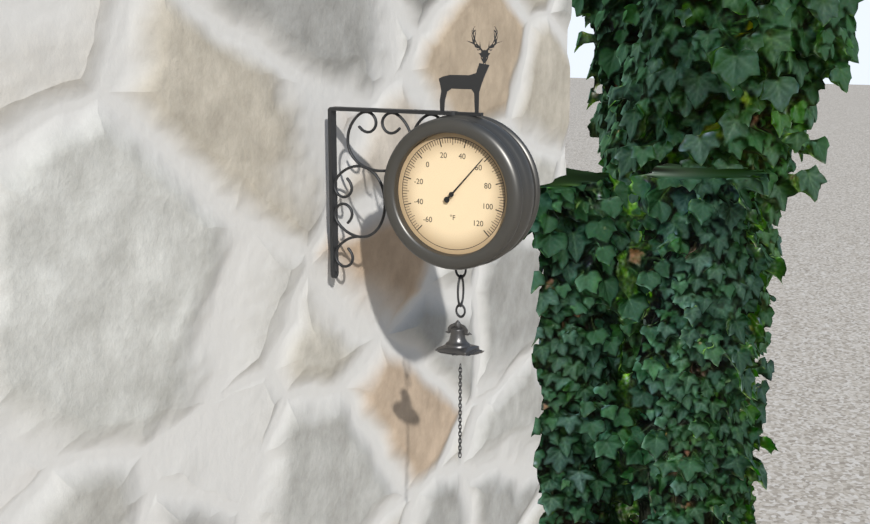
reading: 58 °F
